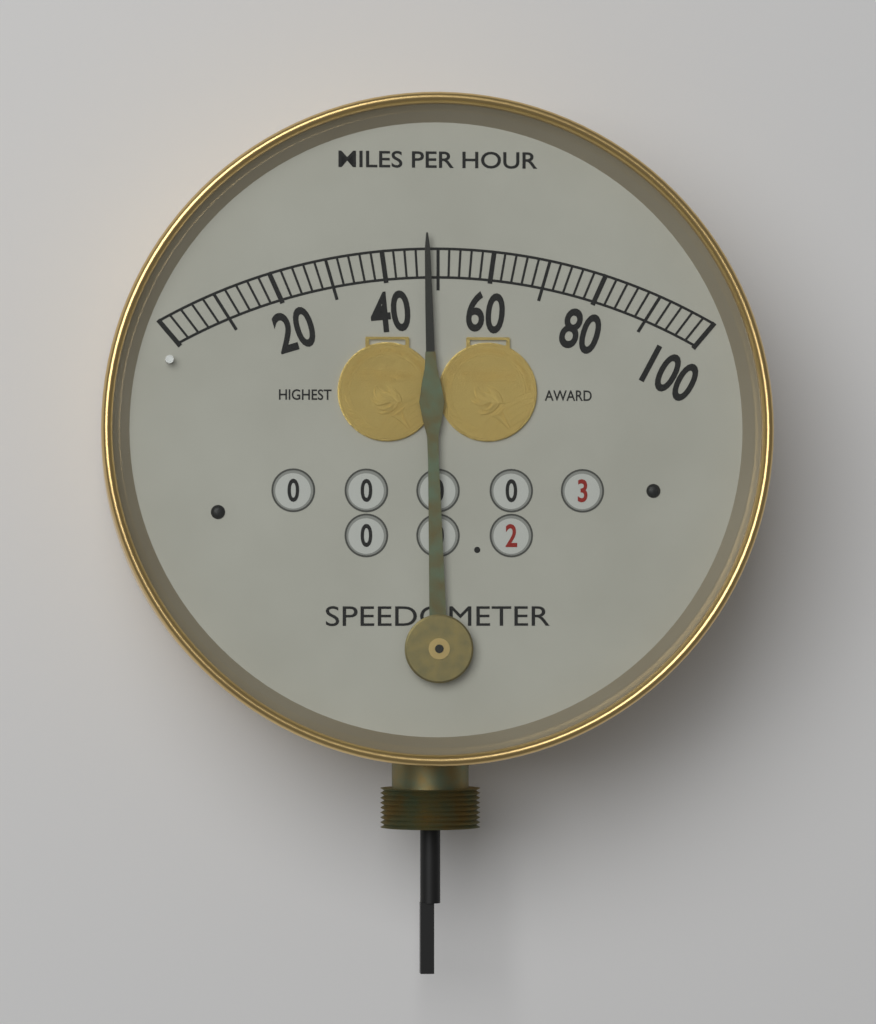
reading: 48 mph
